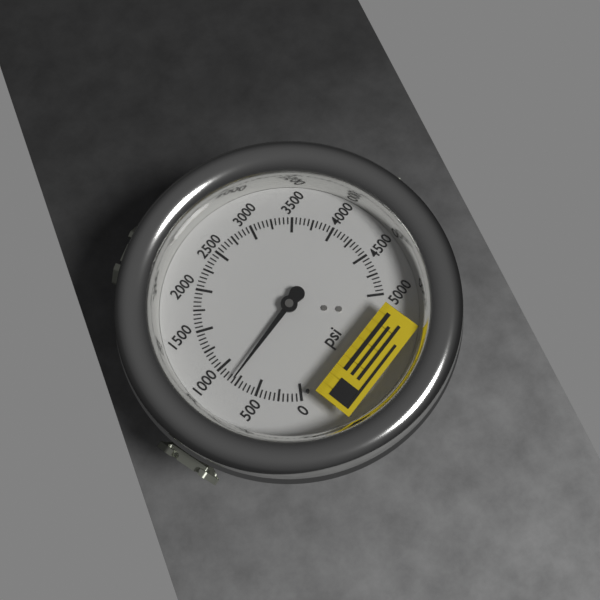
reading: 800 psi
